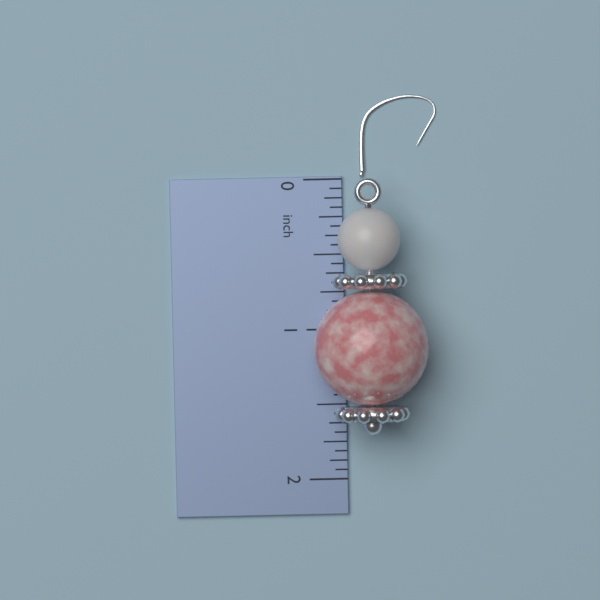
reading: 1.6875 inch
